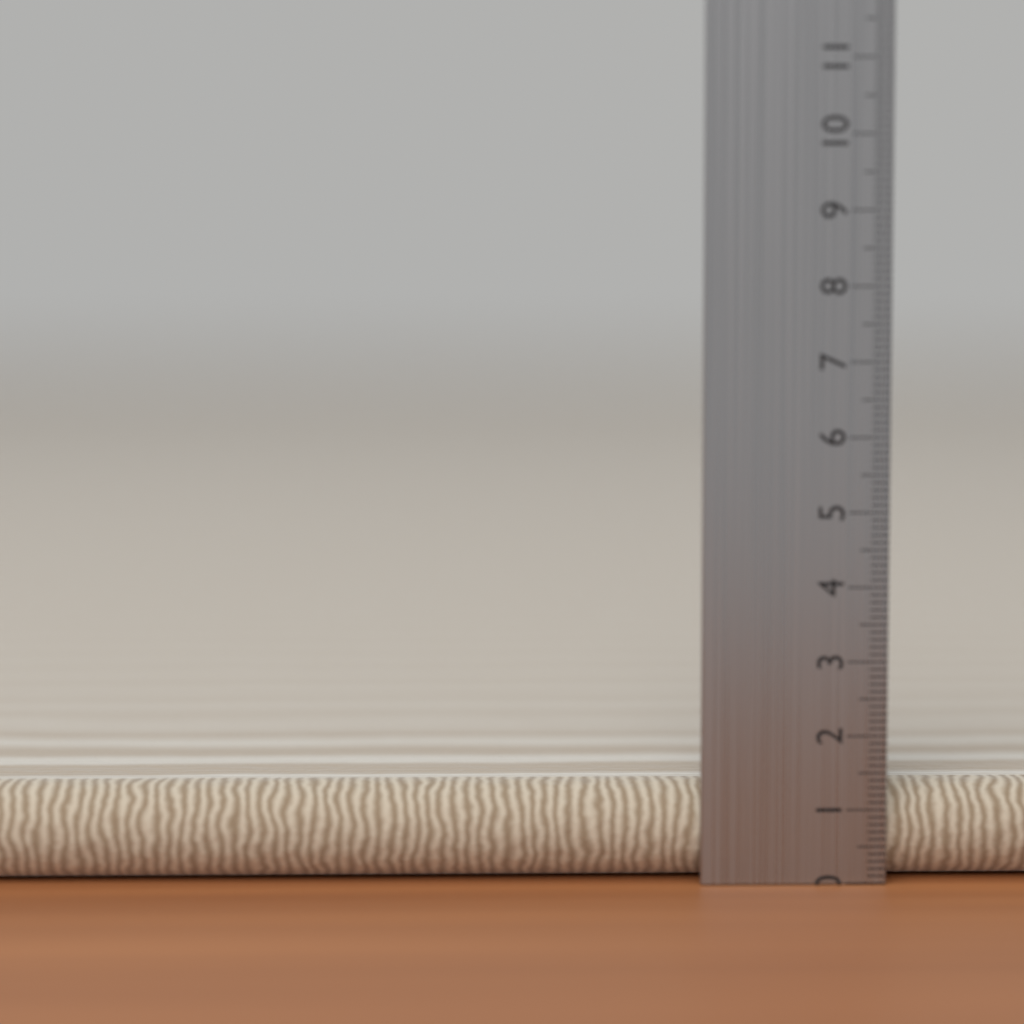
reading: 1.3 cm
